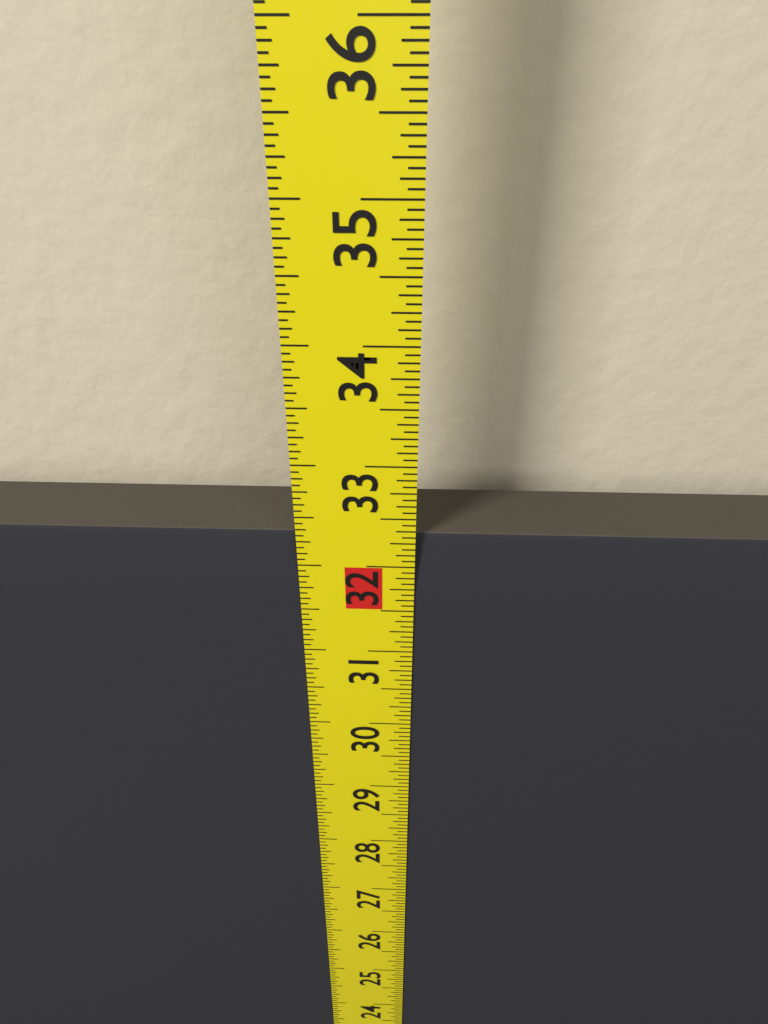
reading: 32.3125 in
